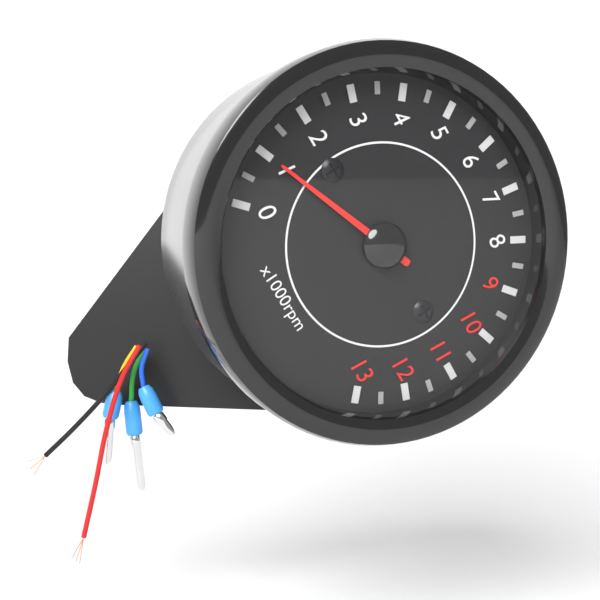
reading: 1.0 x1000rpm
